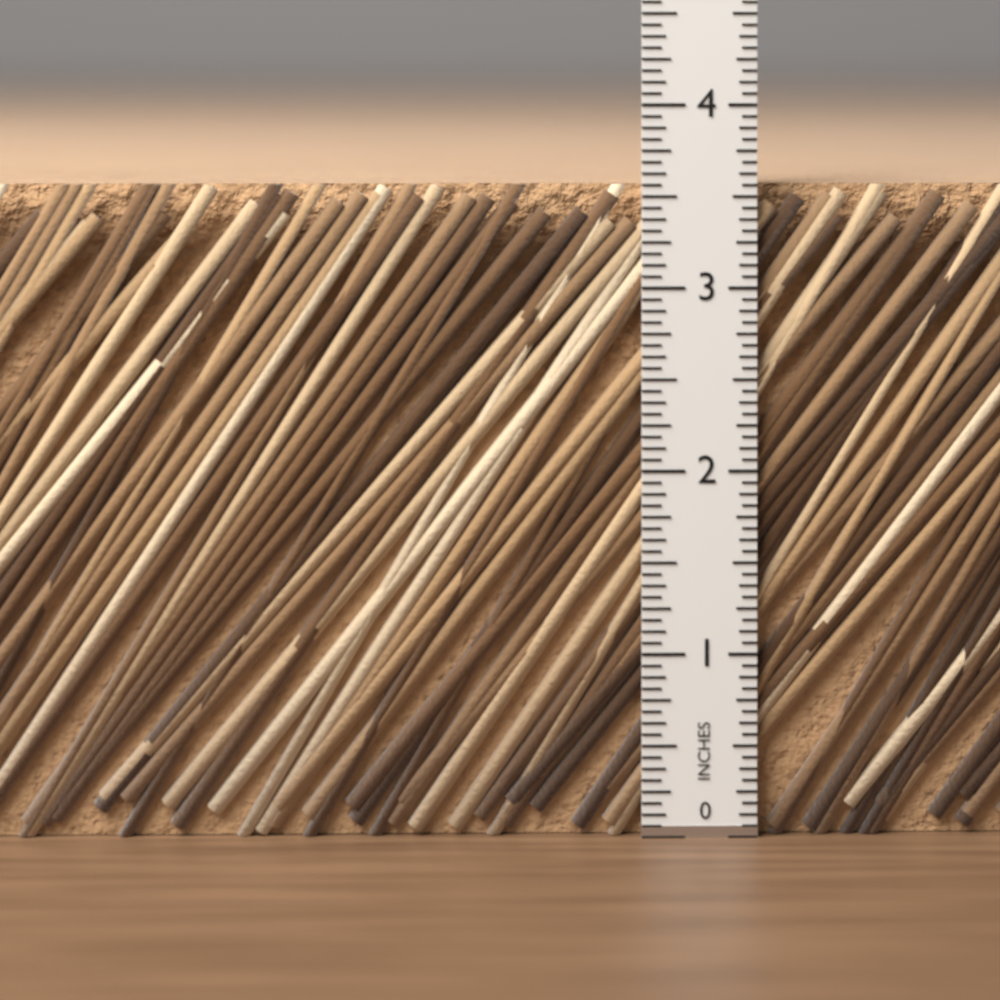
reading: 3.5625 in
